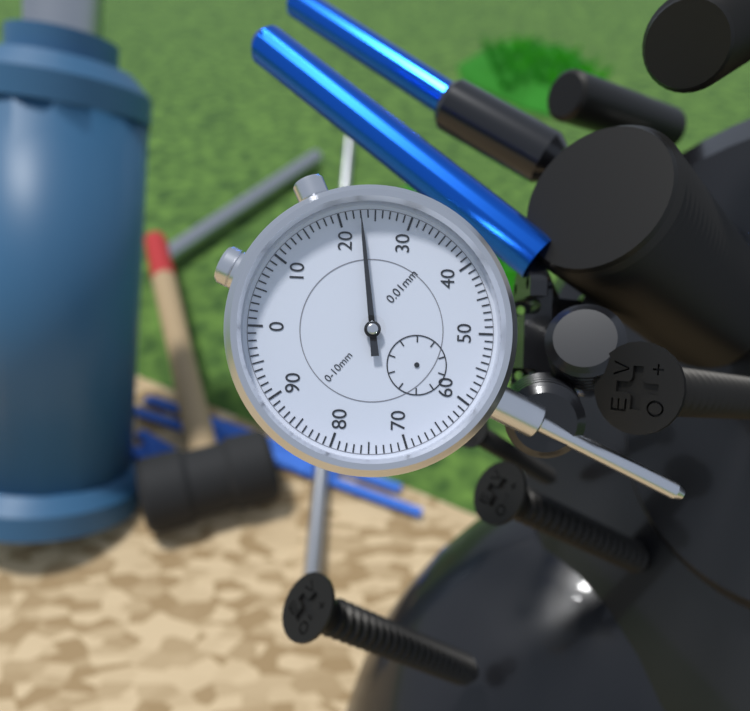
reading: 0.23 mm
